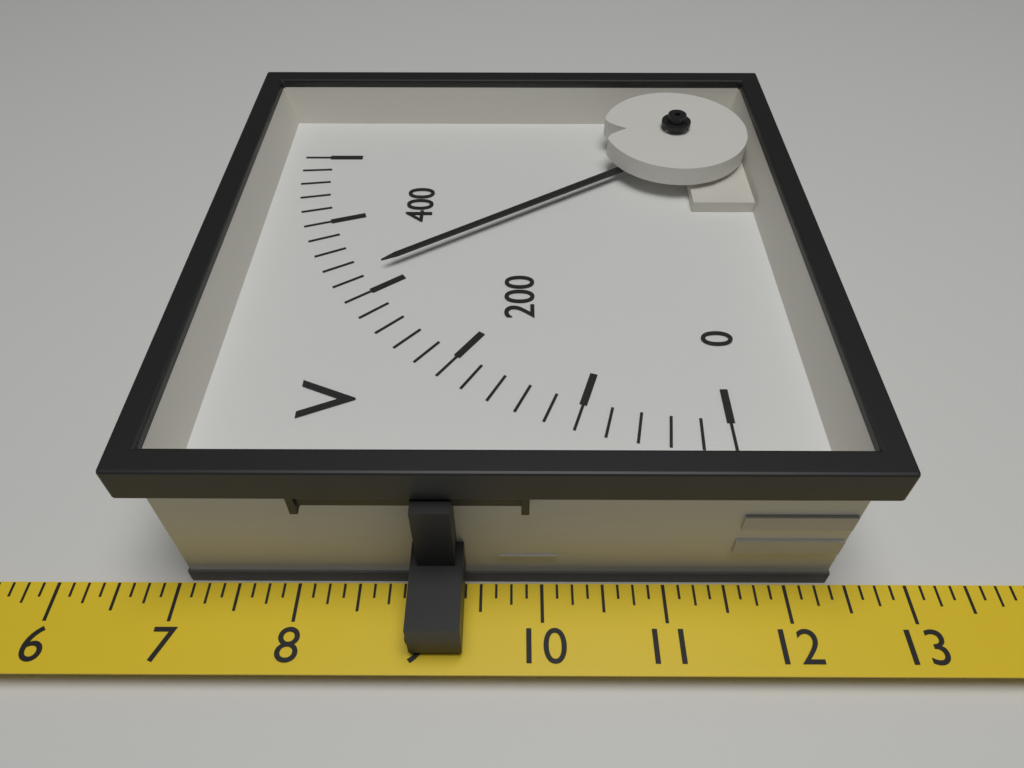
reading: 320 V
